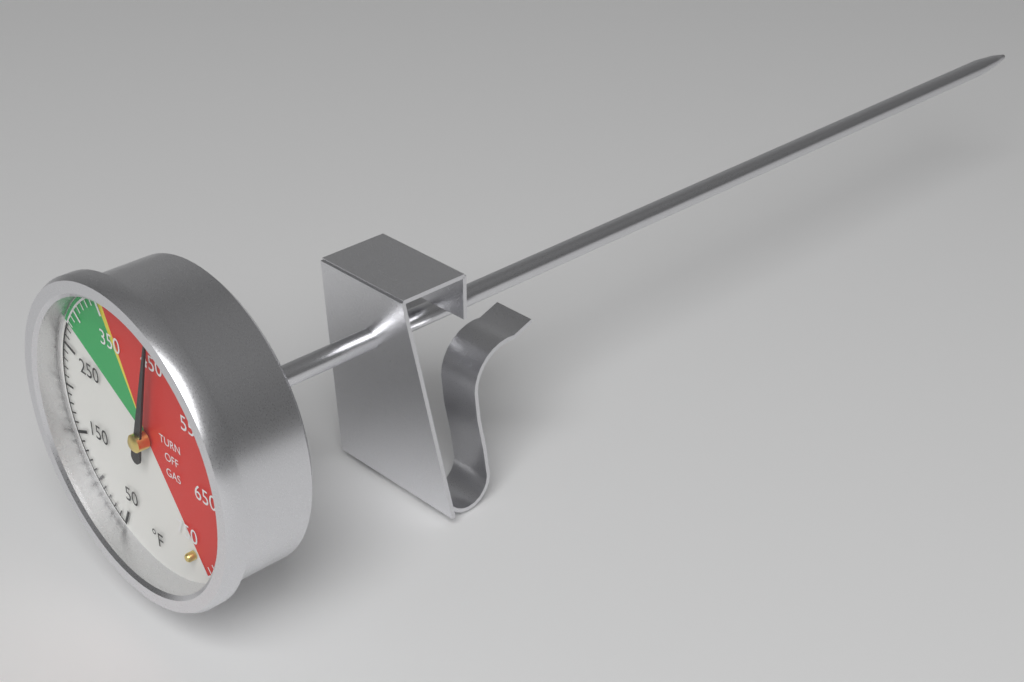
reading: 450 °F
